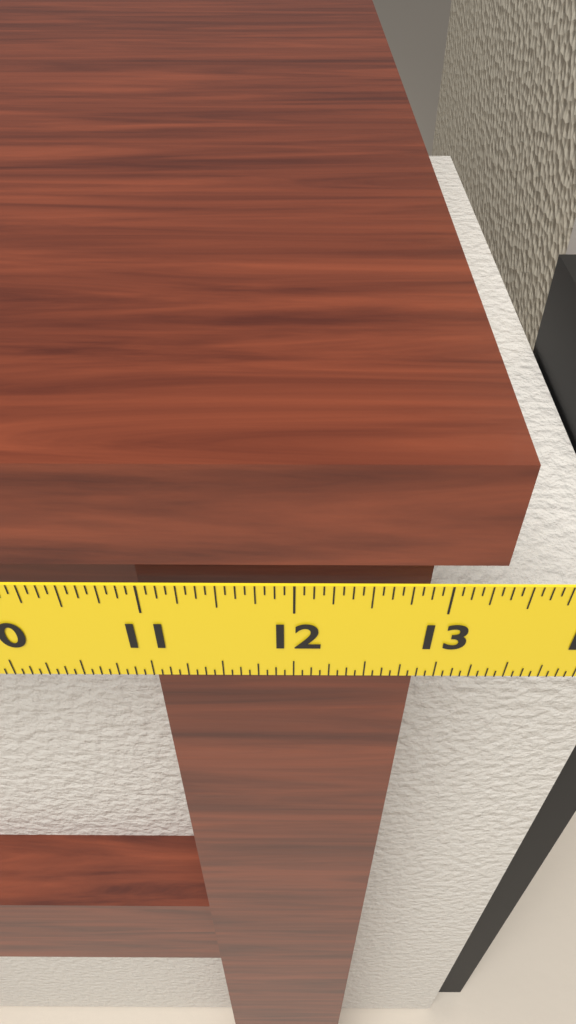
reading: 13.3125 in
